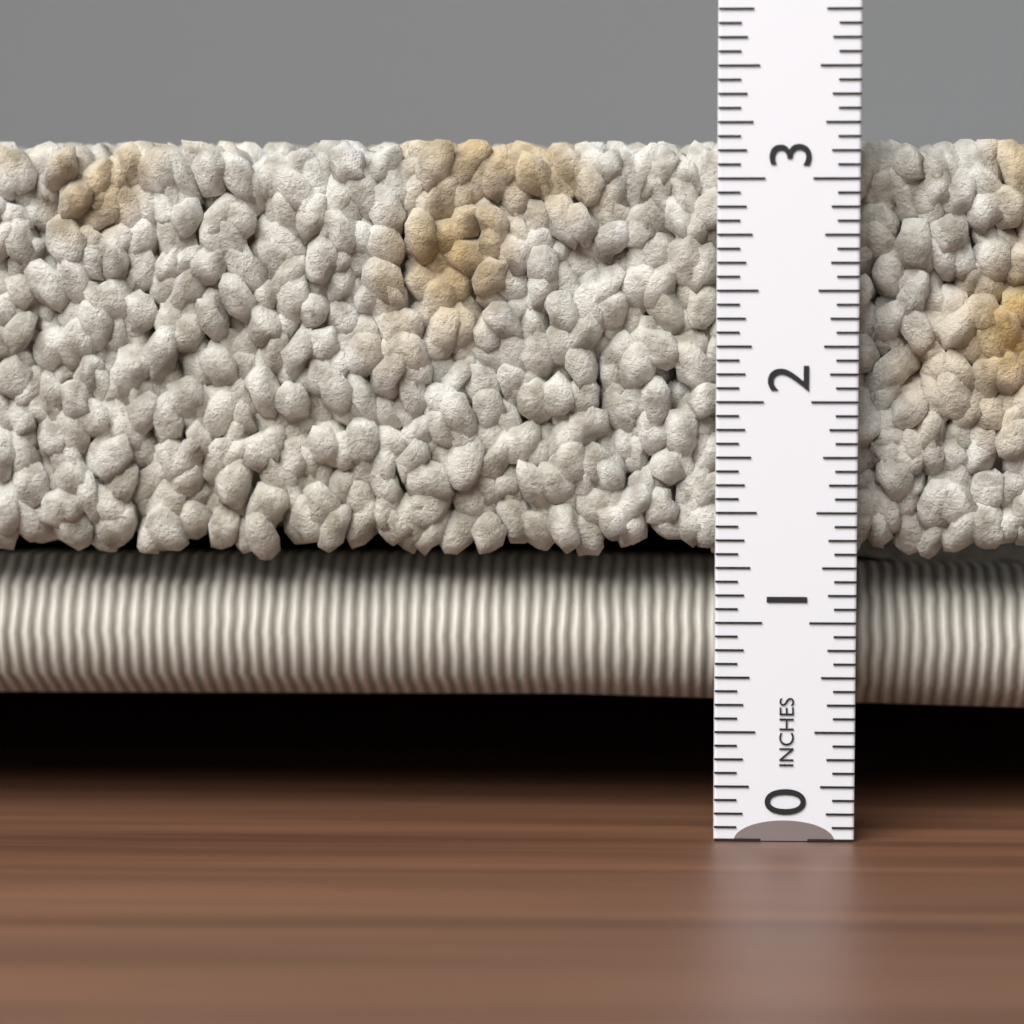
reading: 3.1875 in
